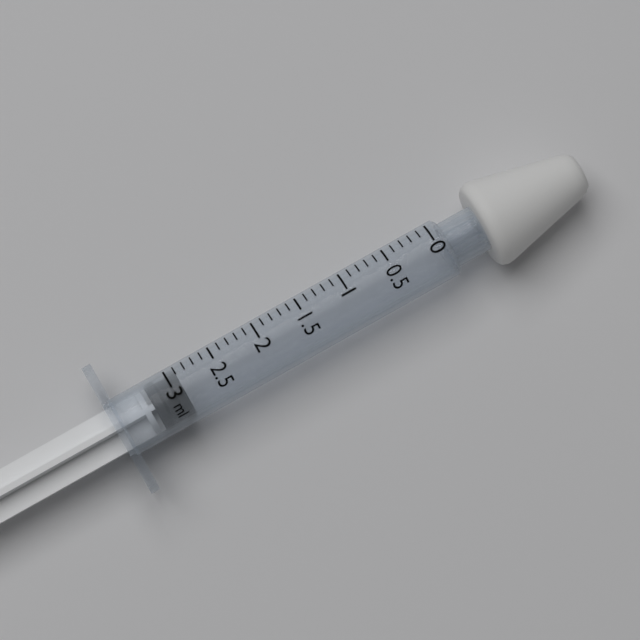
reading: 2.9 ml
